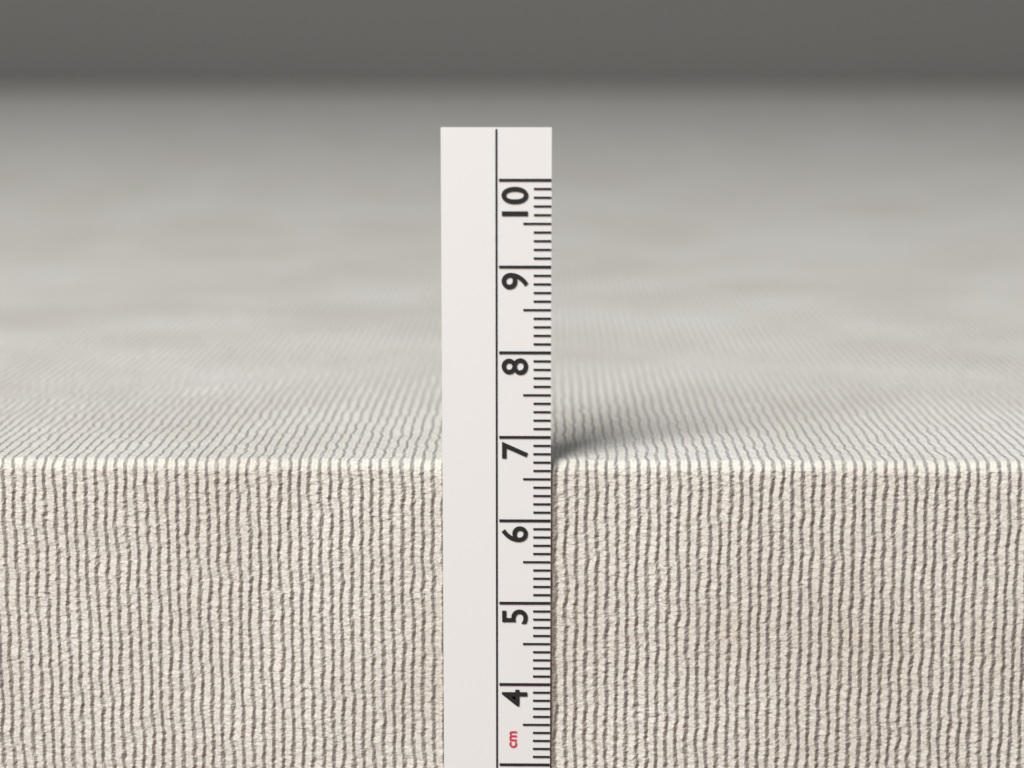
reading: 6.7 cm
